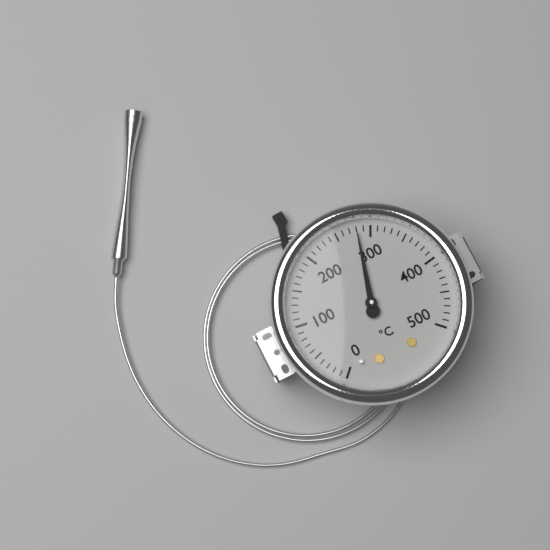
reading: 280 °C
